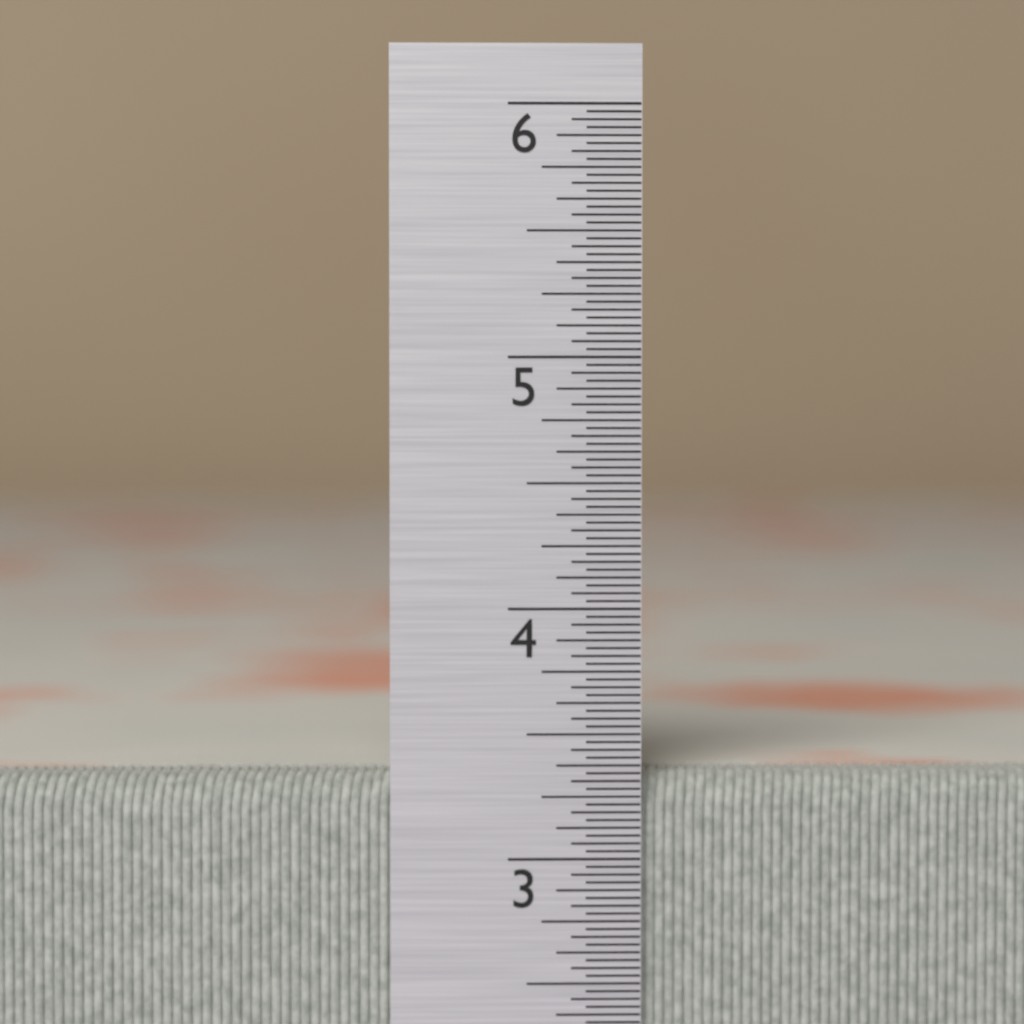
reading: 3.34375 in
